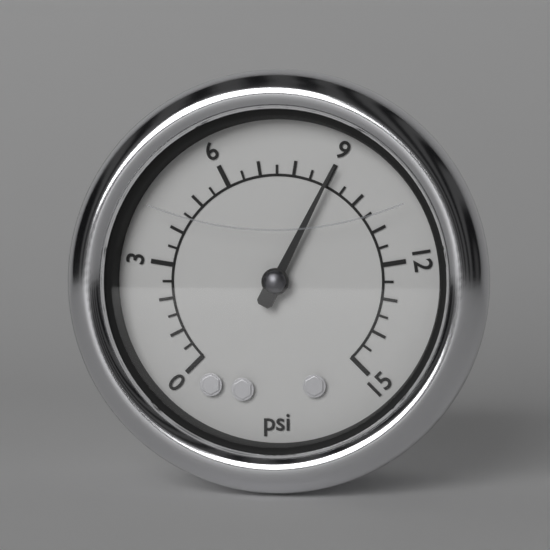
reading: 9.0 psi
